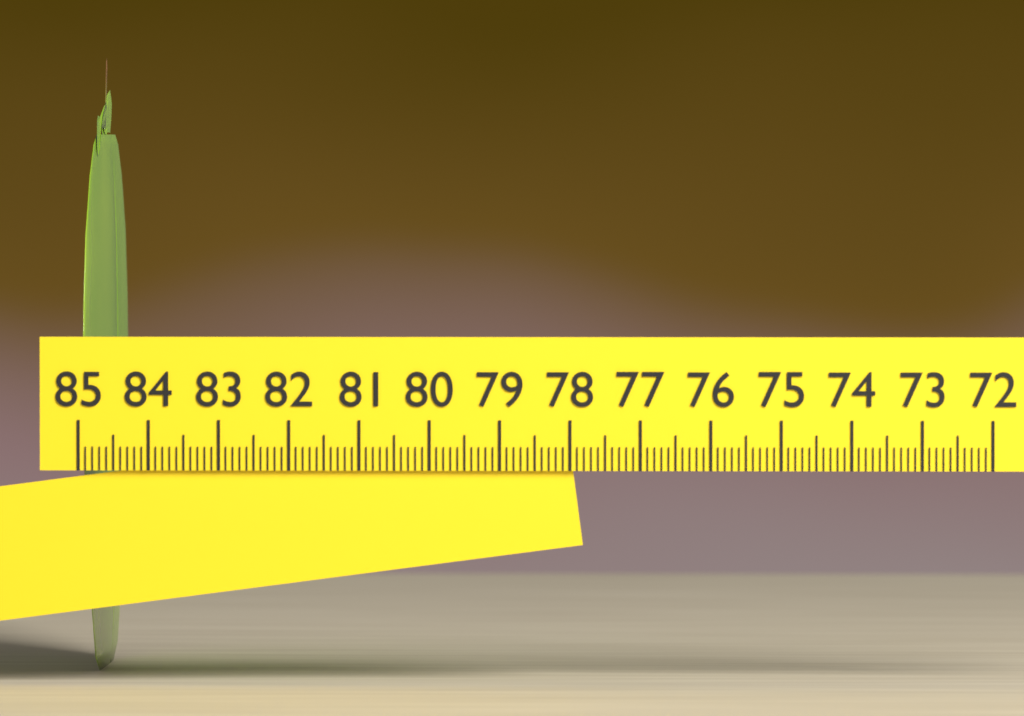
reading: 84.9 (no unit)
